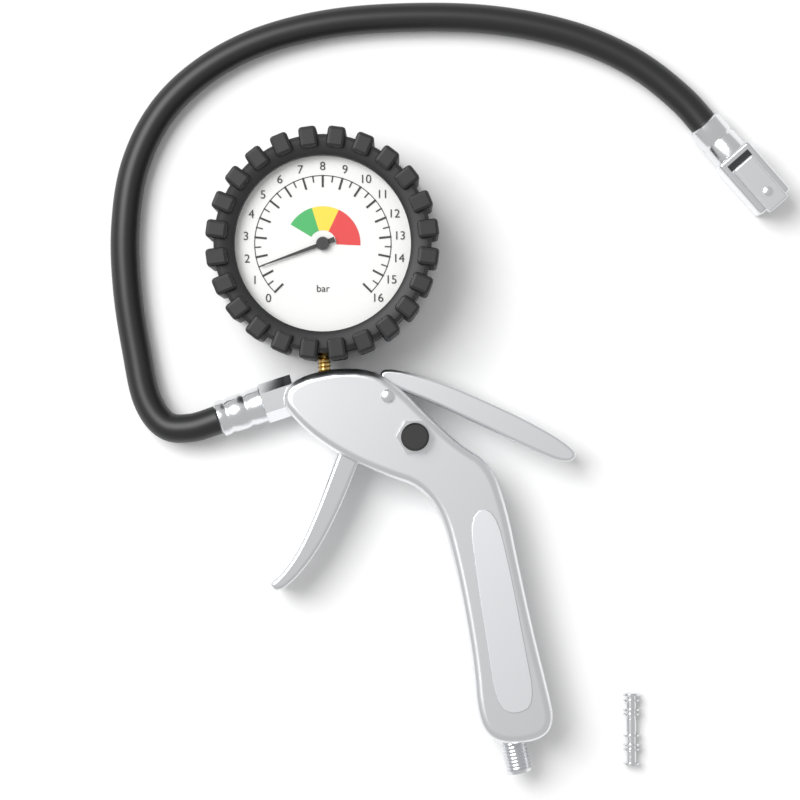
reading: 1.5 bar
